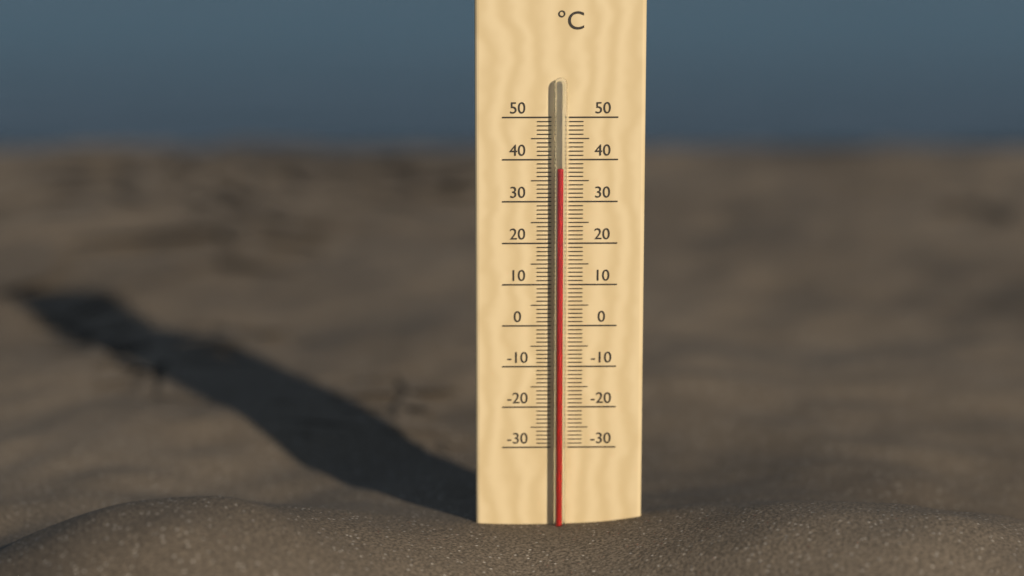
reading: 38 °C
